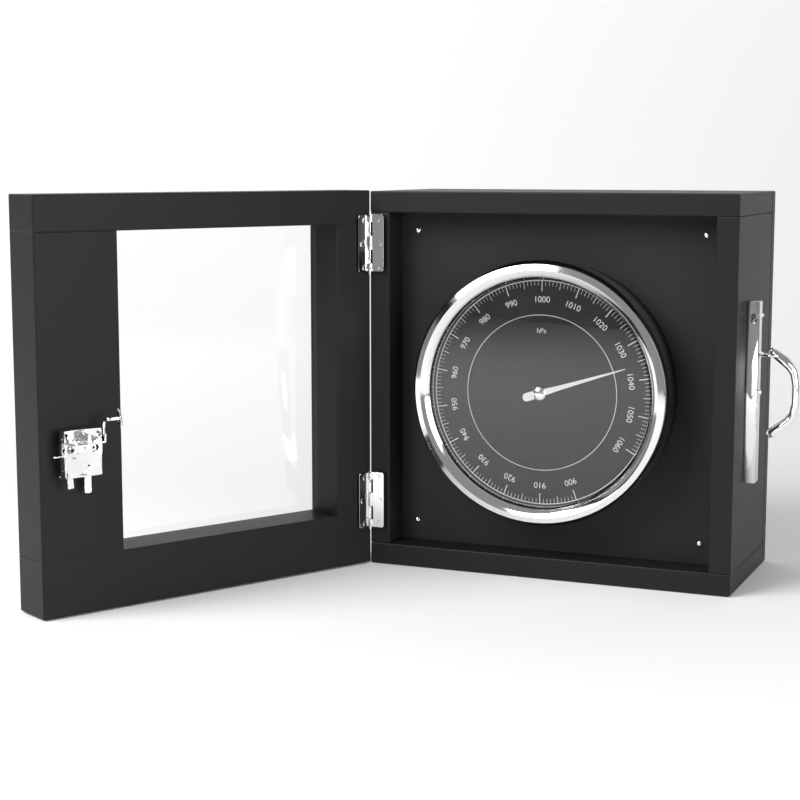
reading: 1036 hPa
